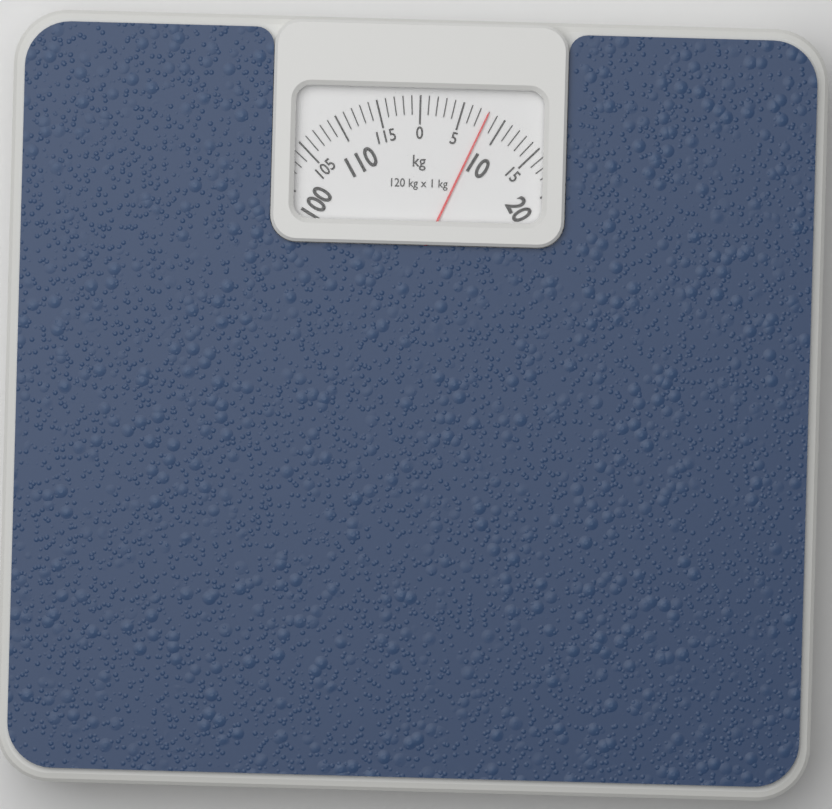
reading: 8 kg
